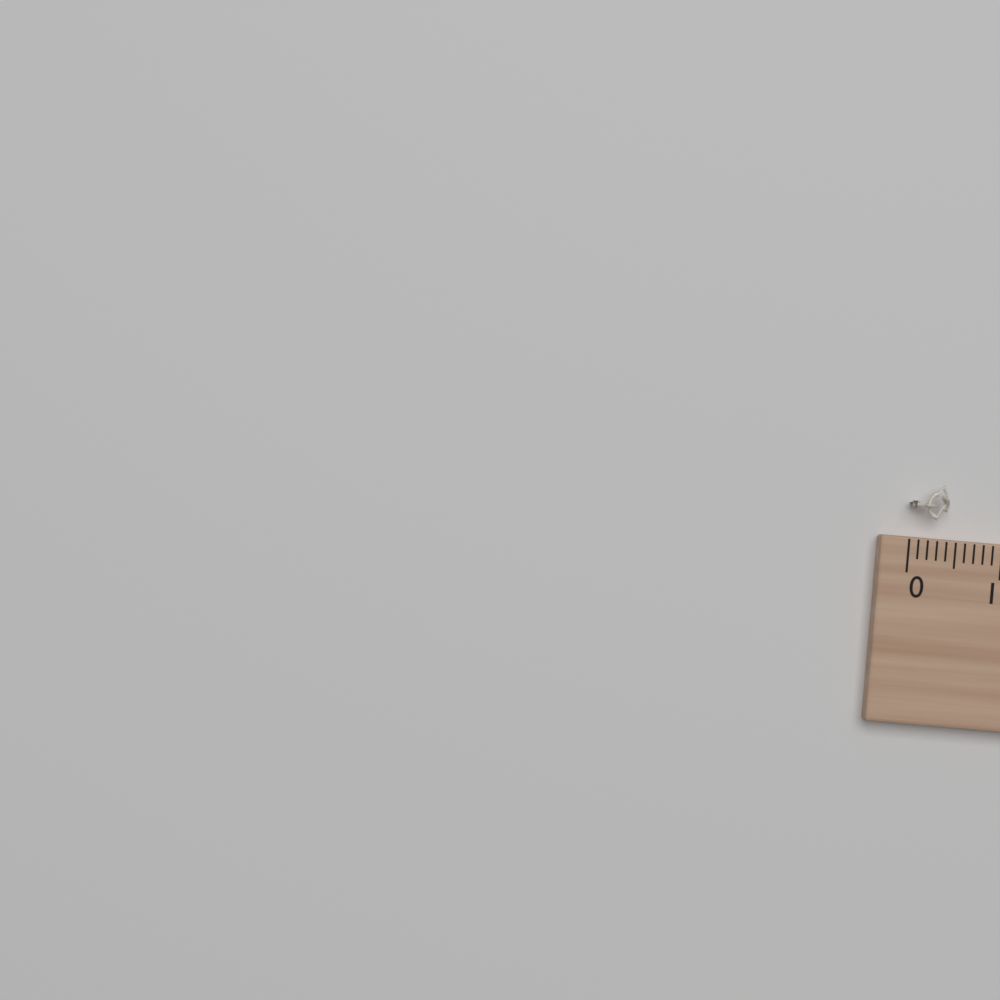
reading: 0.4 cm
